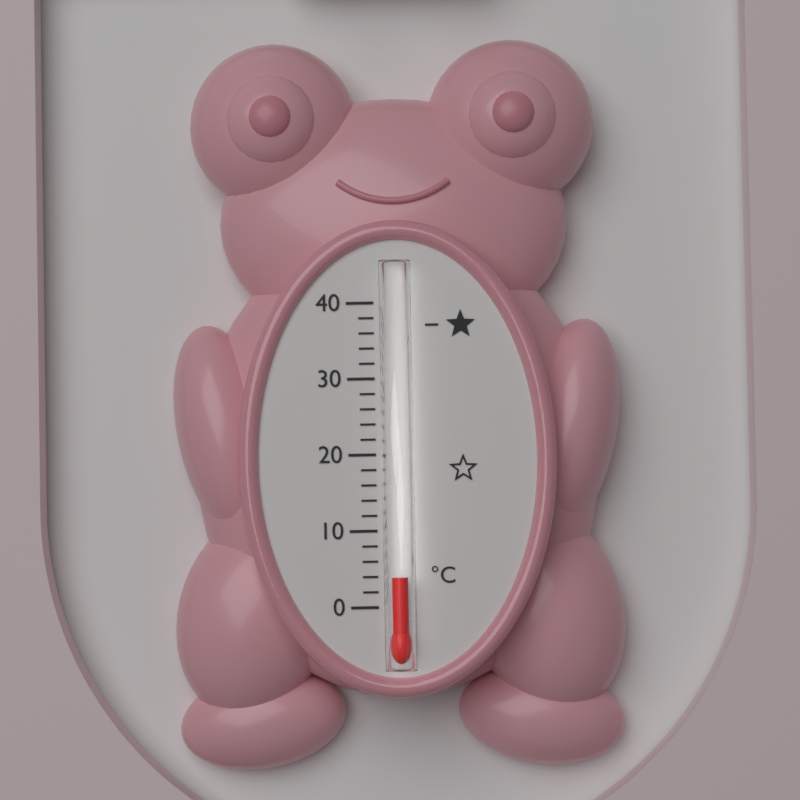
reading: 4 °C
